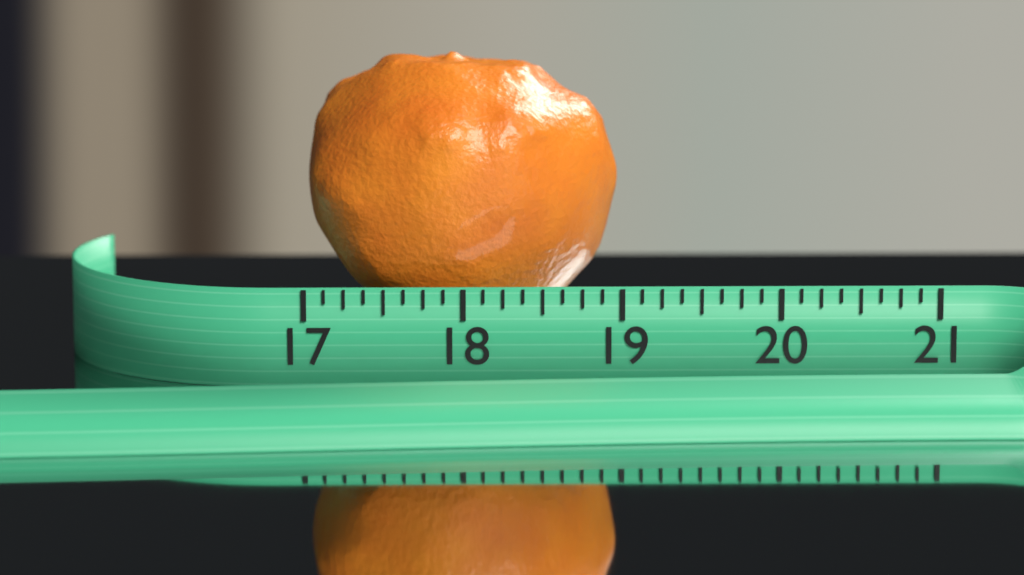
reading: 19.000 (no unit)
